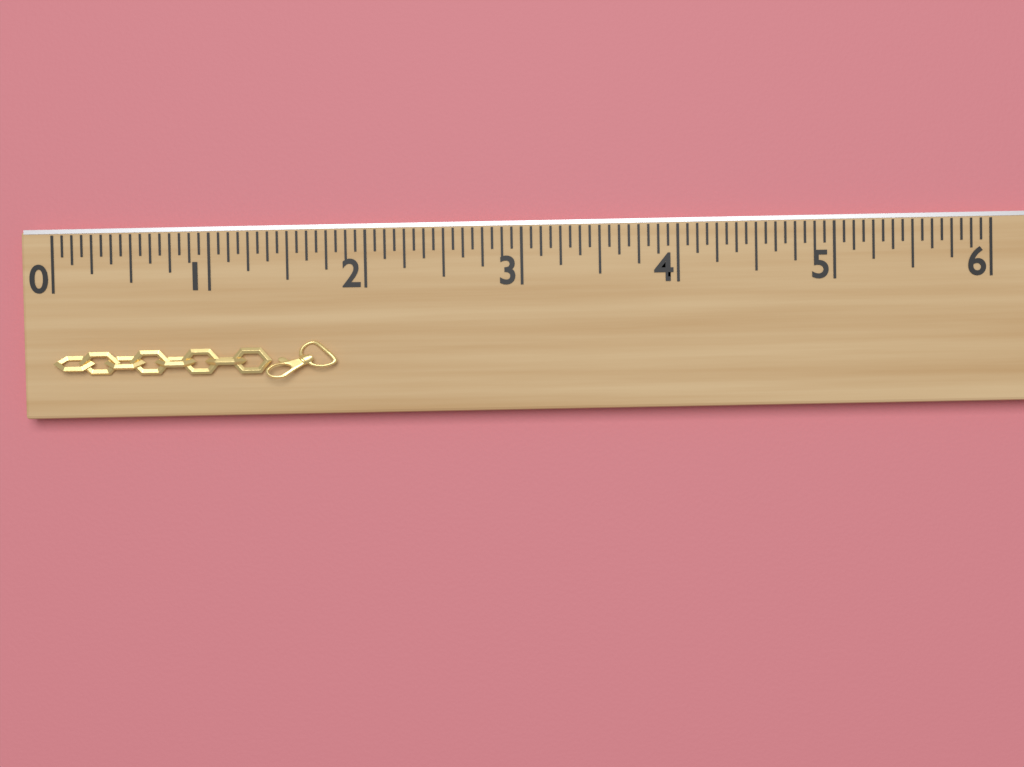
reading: 1.8125 (no unit)
